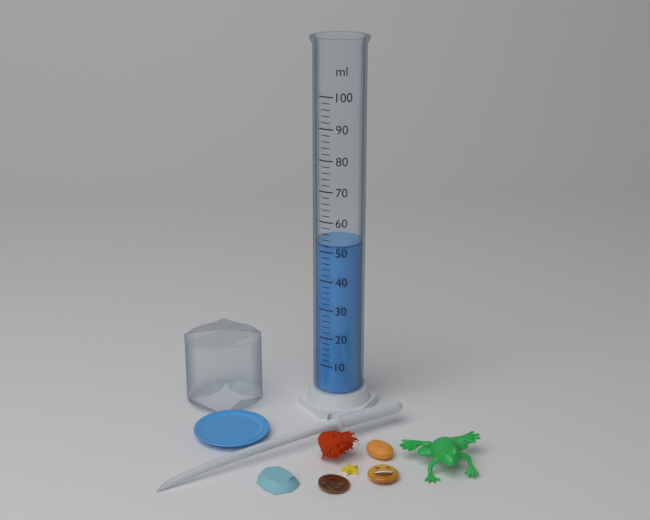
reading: 52 ml
